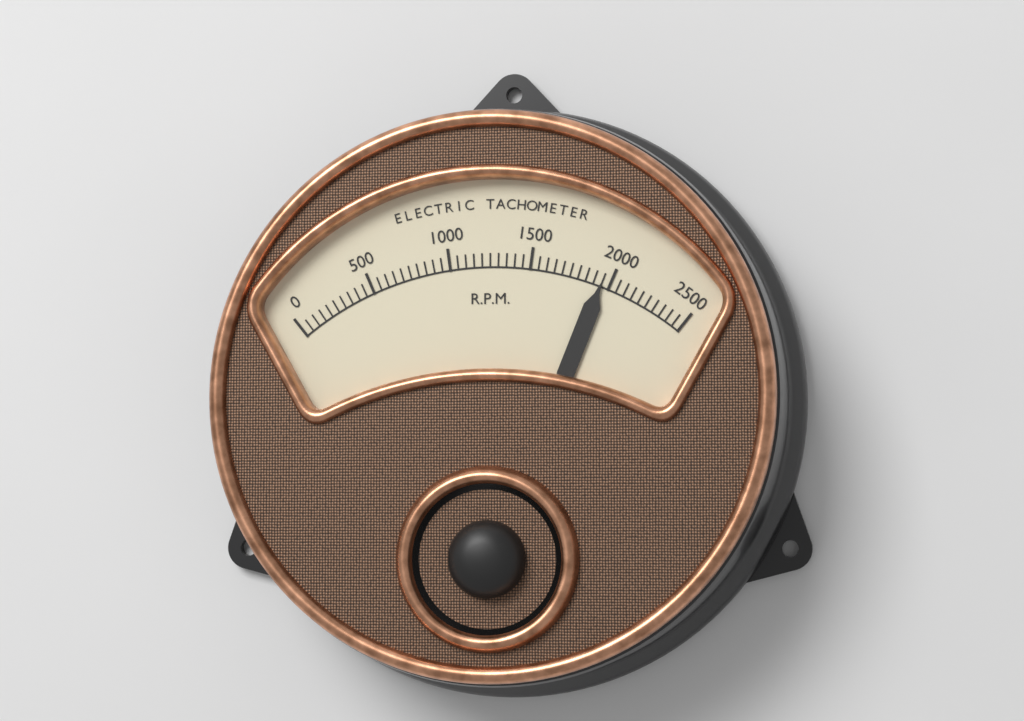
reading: 1950 RPM
